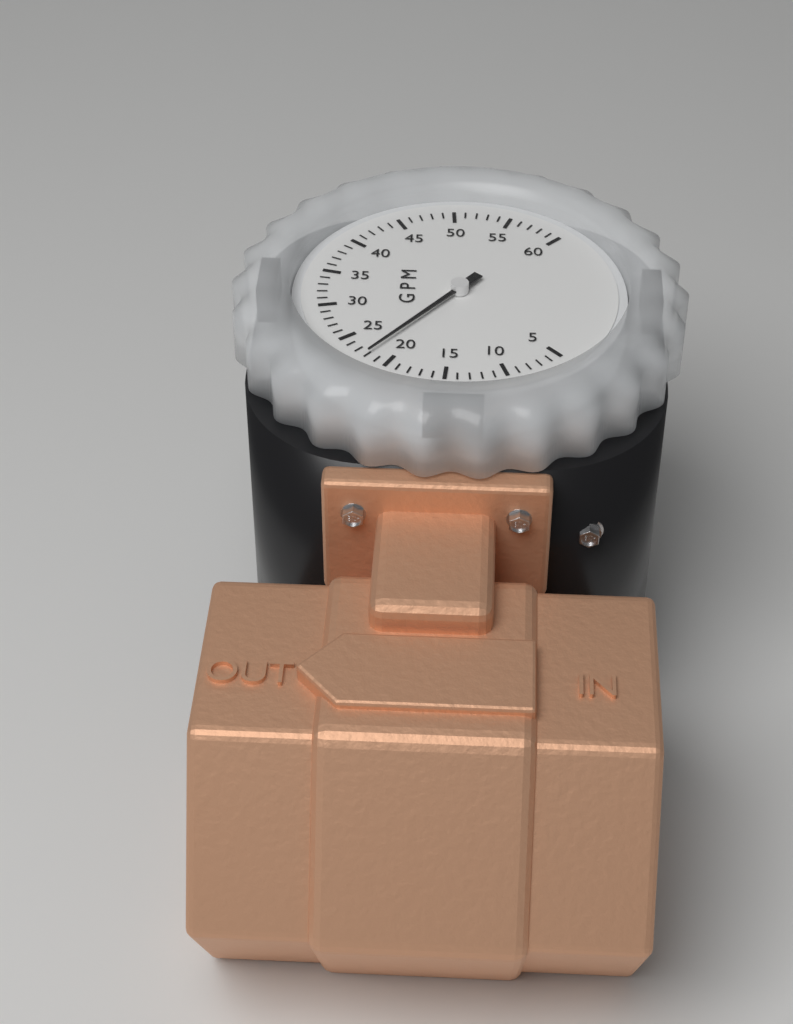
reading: 22 GPM
